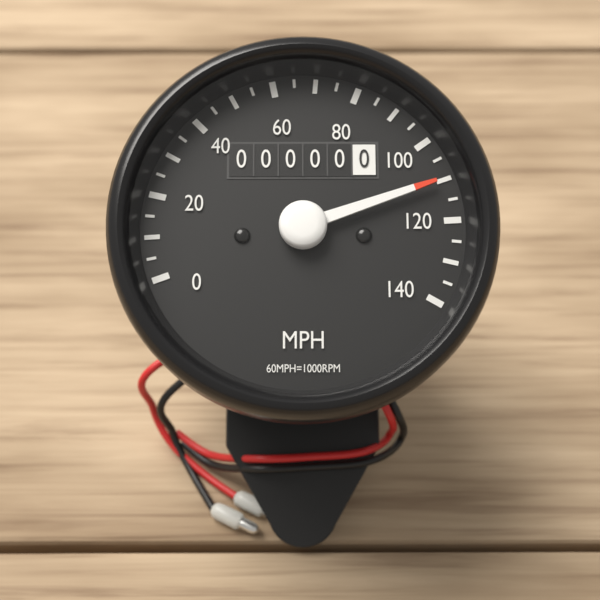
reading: 110 MPH
